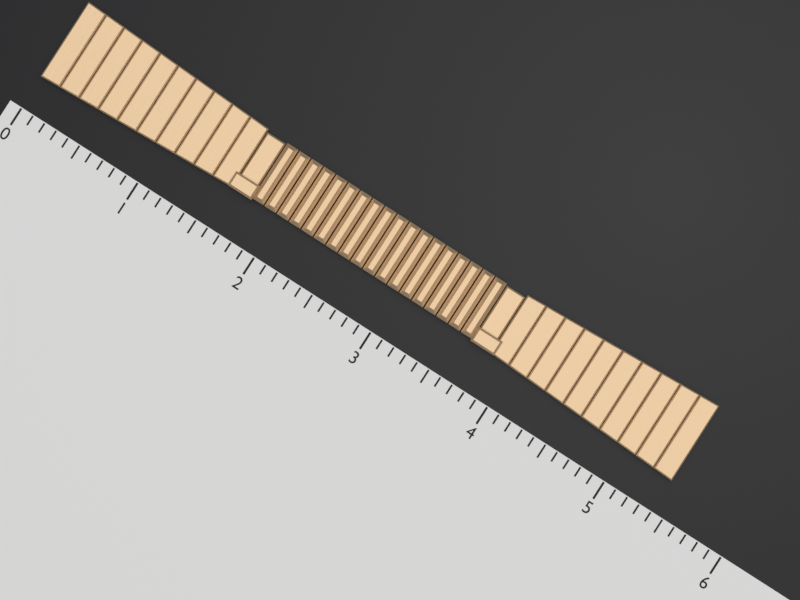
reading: 5.4 (no unit)
